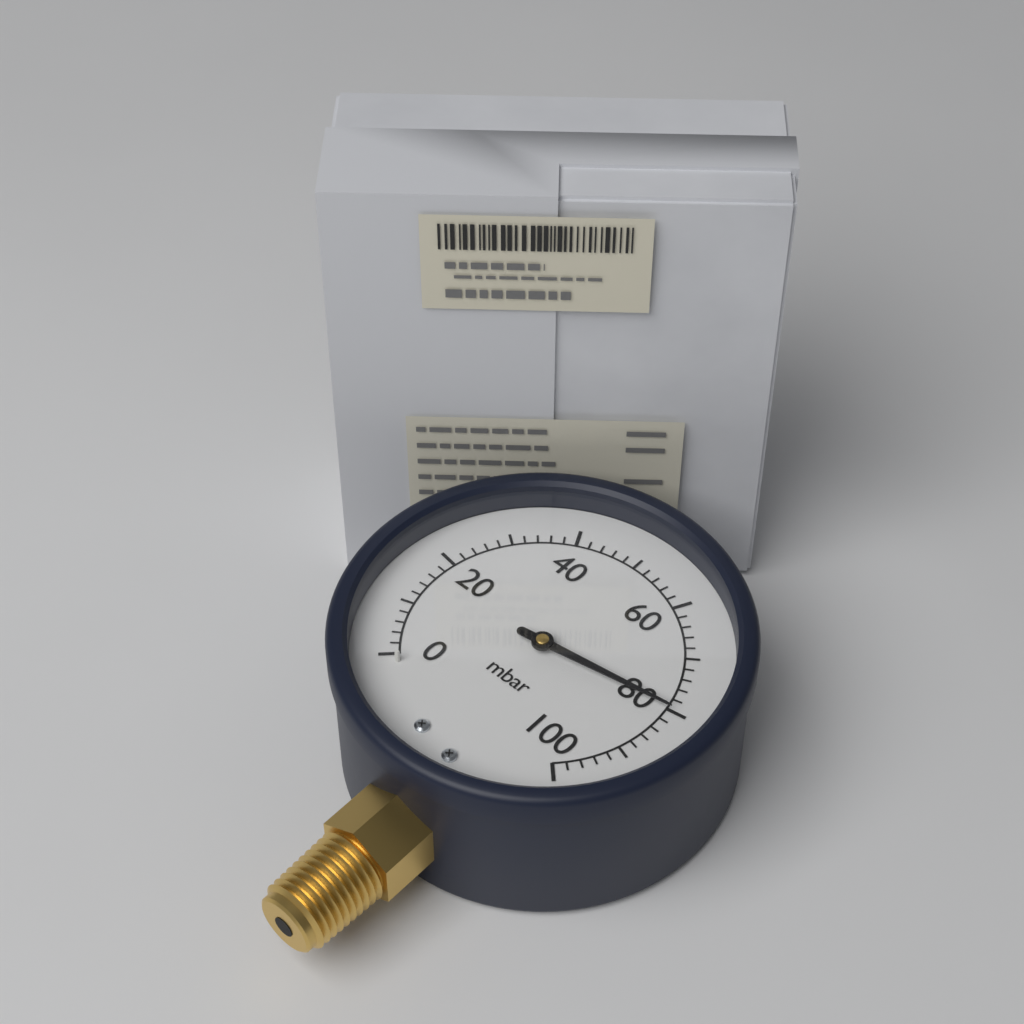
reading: 80 mbar
